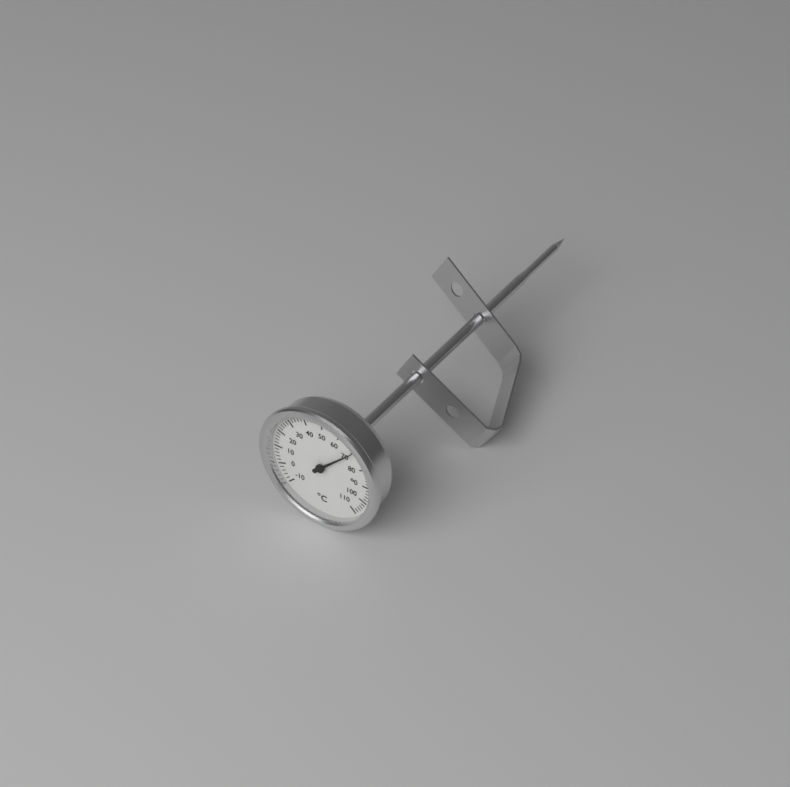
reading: 70 °C
